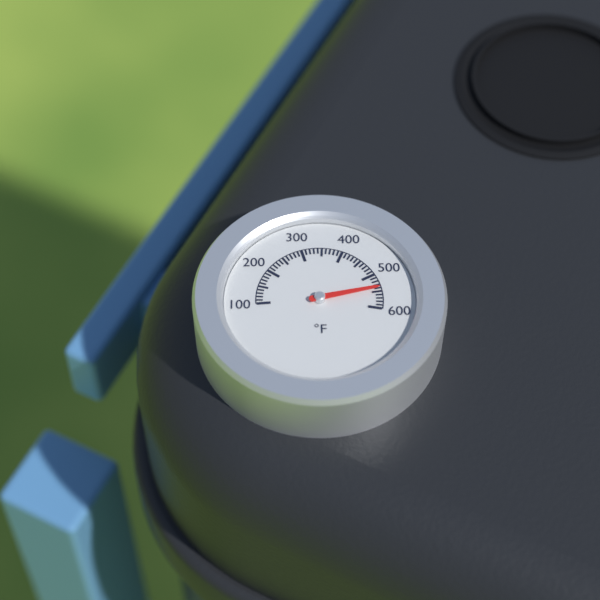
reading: 540 °F
